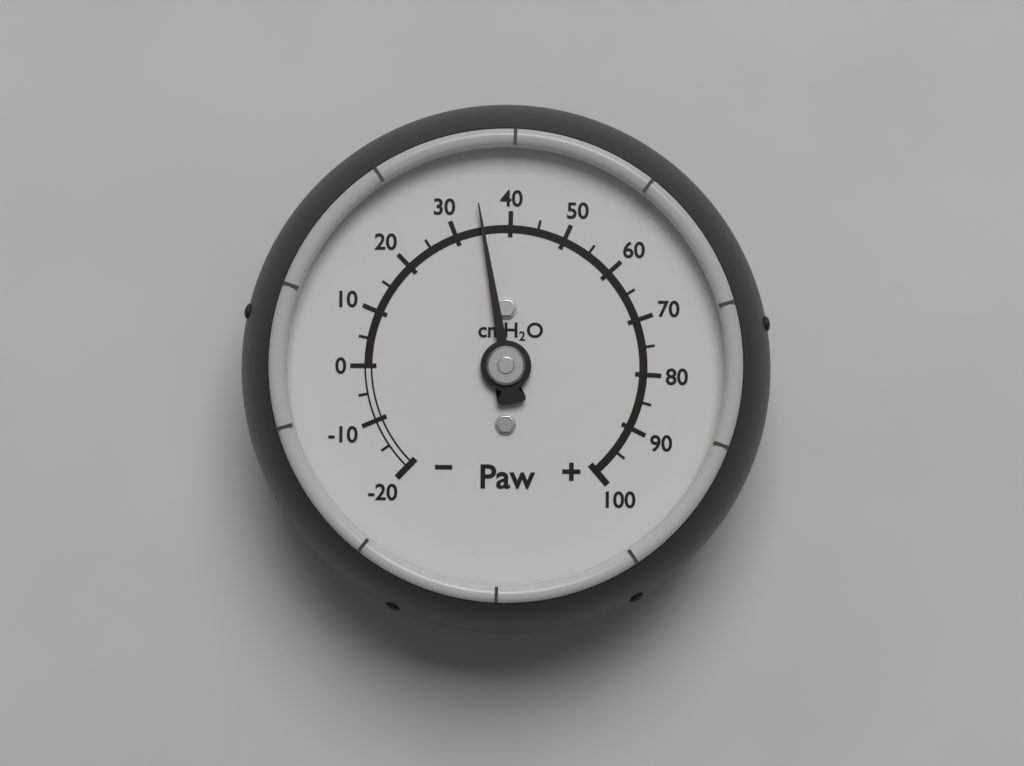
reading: 35 cmH2O
